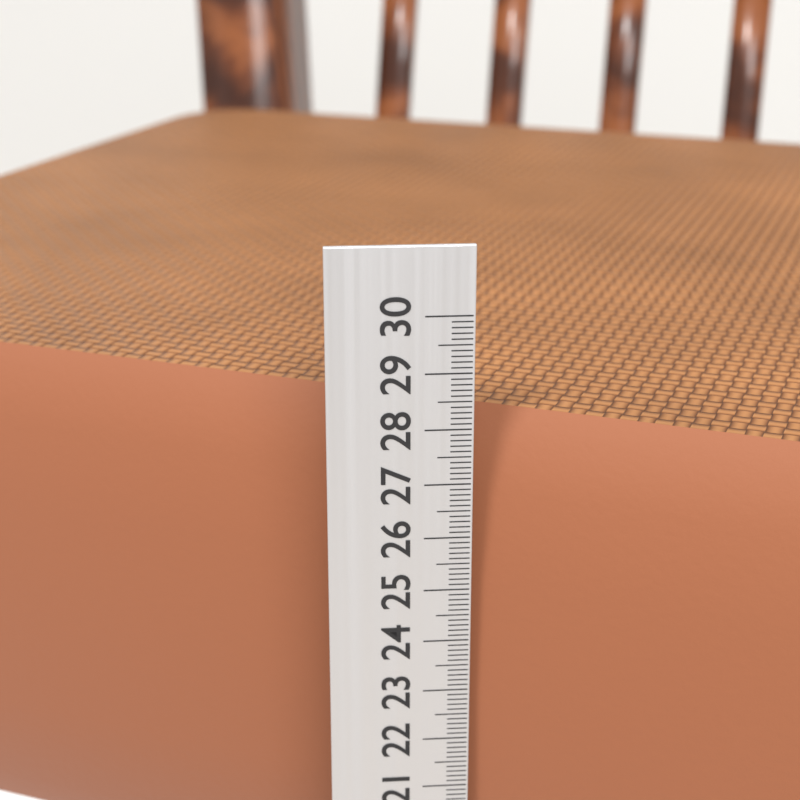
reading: 28.1 cm
